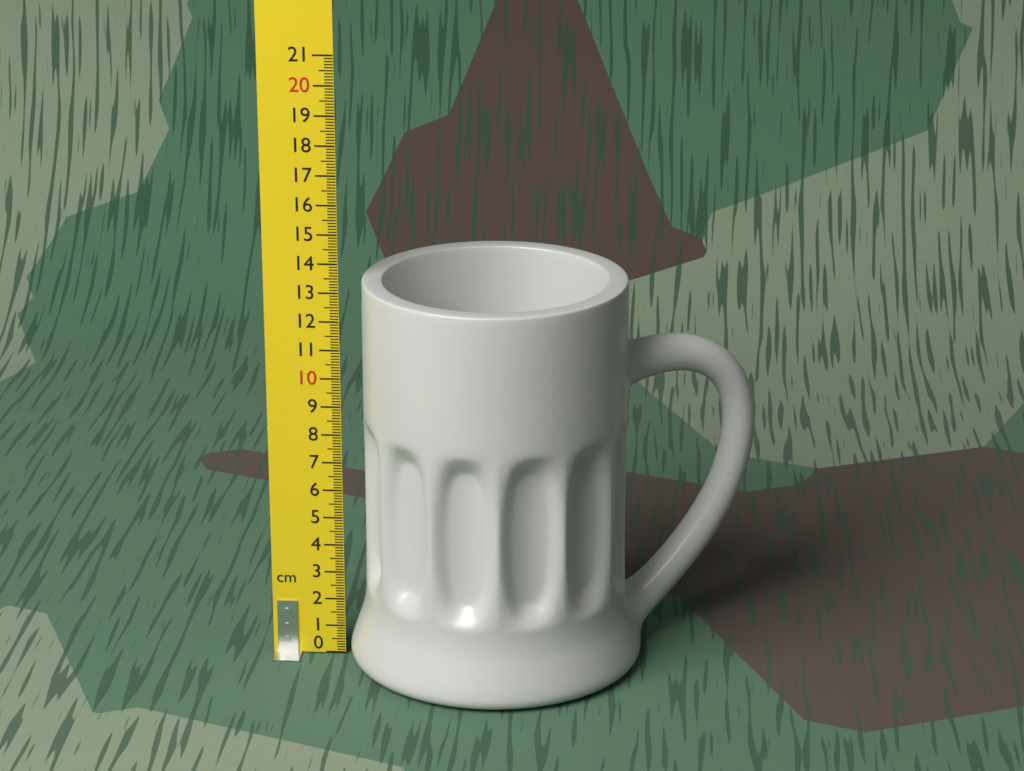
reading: 13.5 cm
